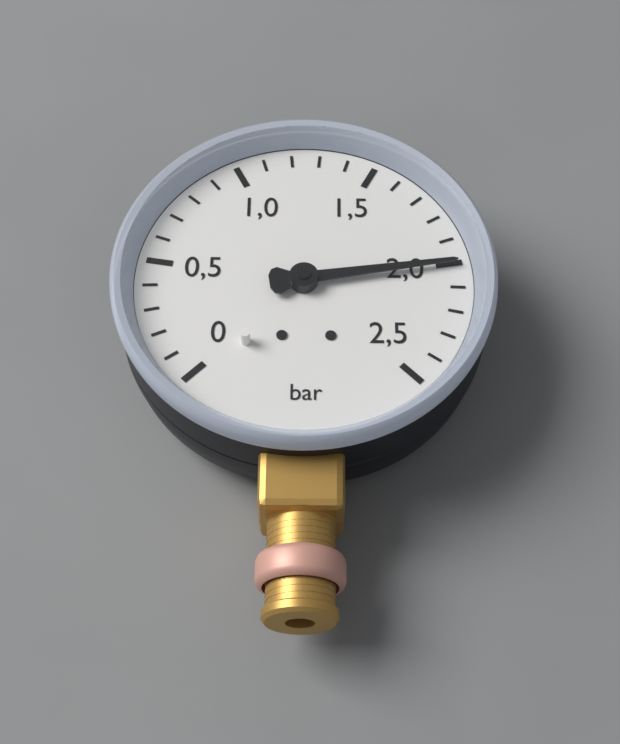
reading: 2.0 bar
